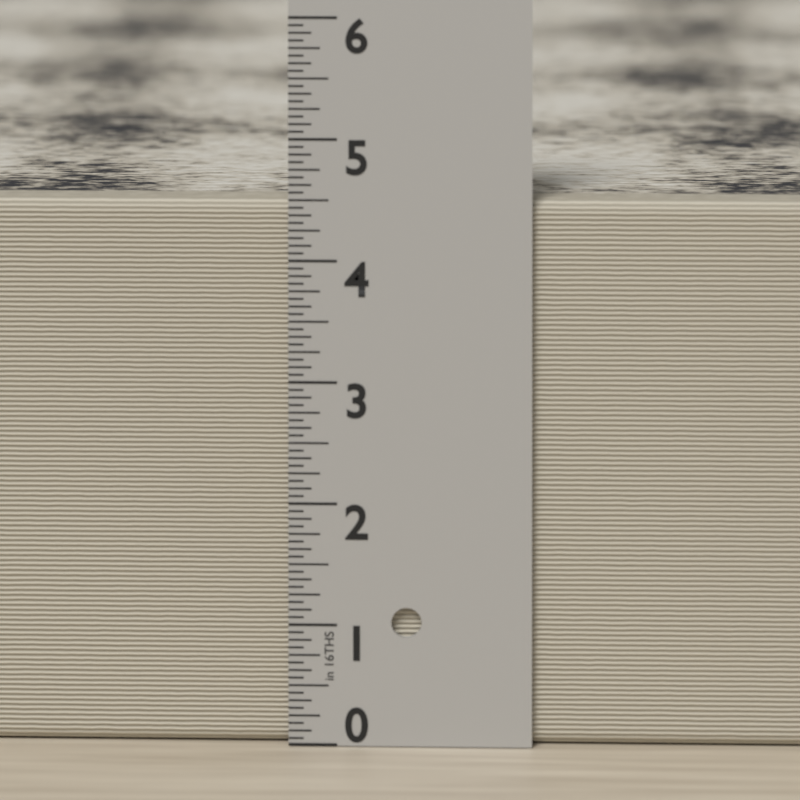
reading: 4.5000 in
